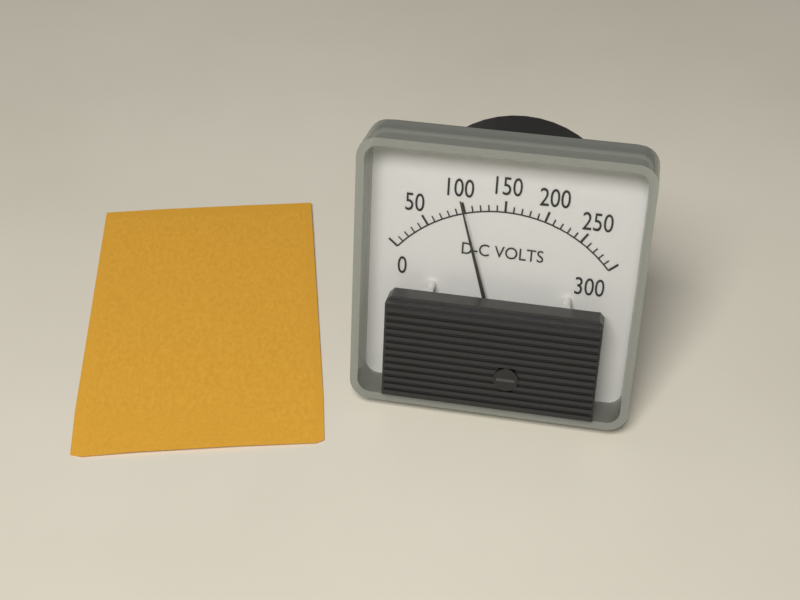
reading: 100 V
